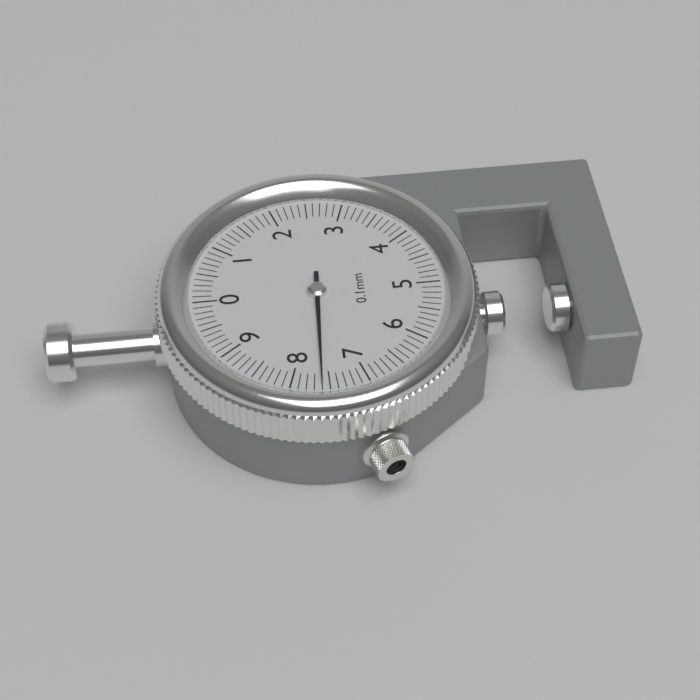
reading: 7.6 mm
